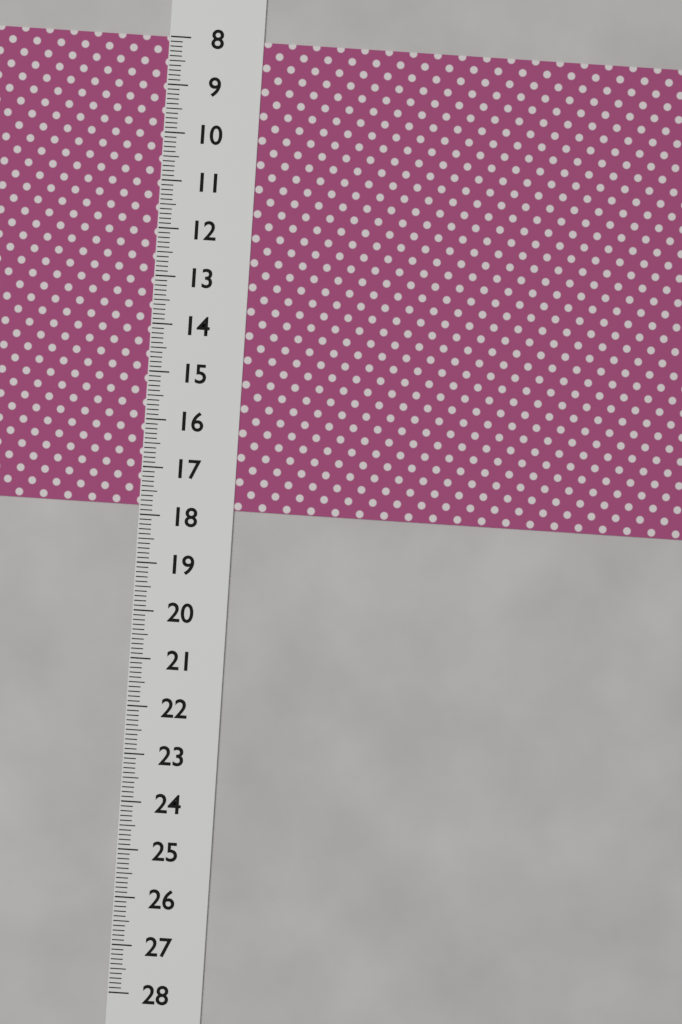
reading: 17.8 (no unit)
